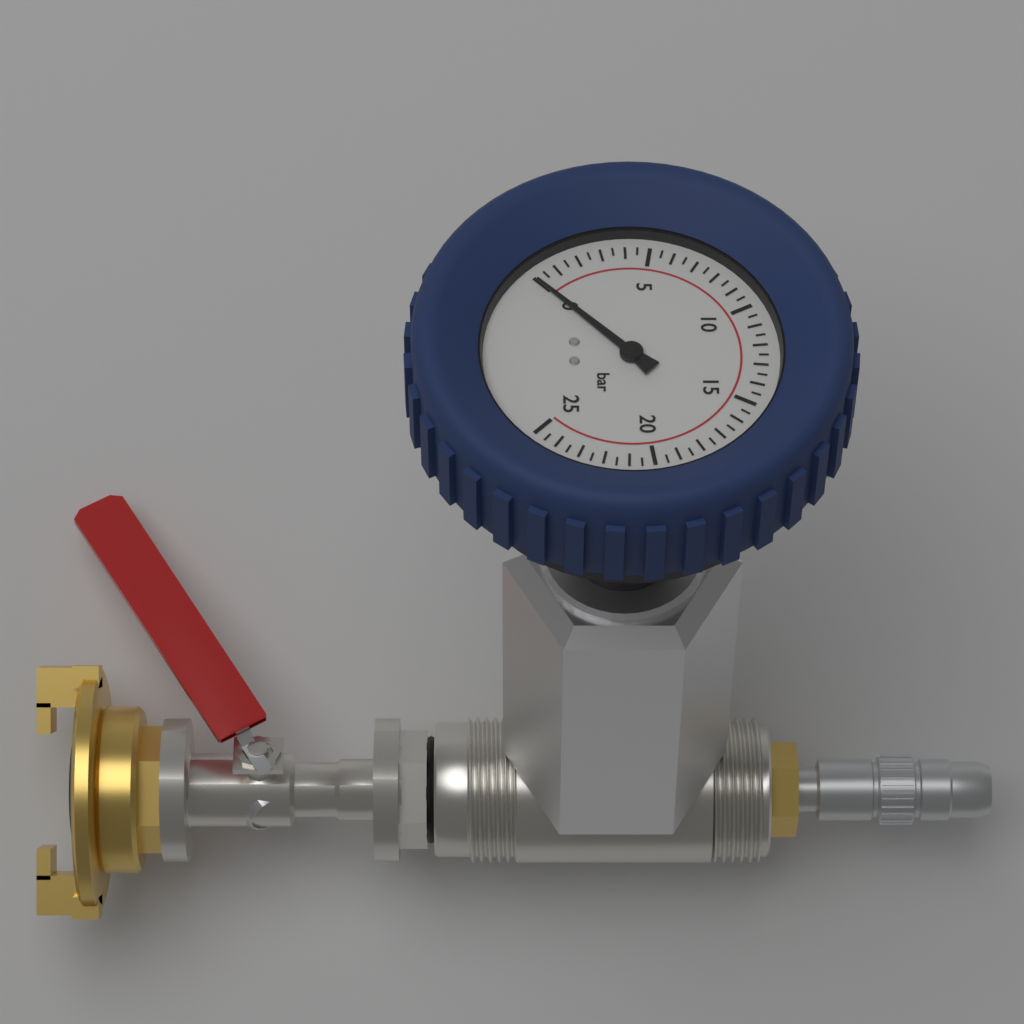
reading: 0.0 bar
